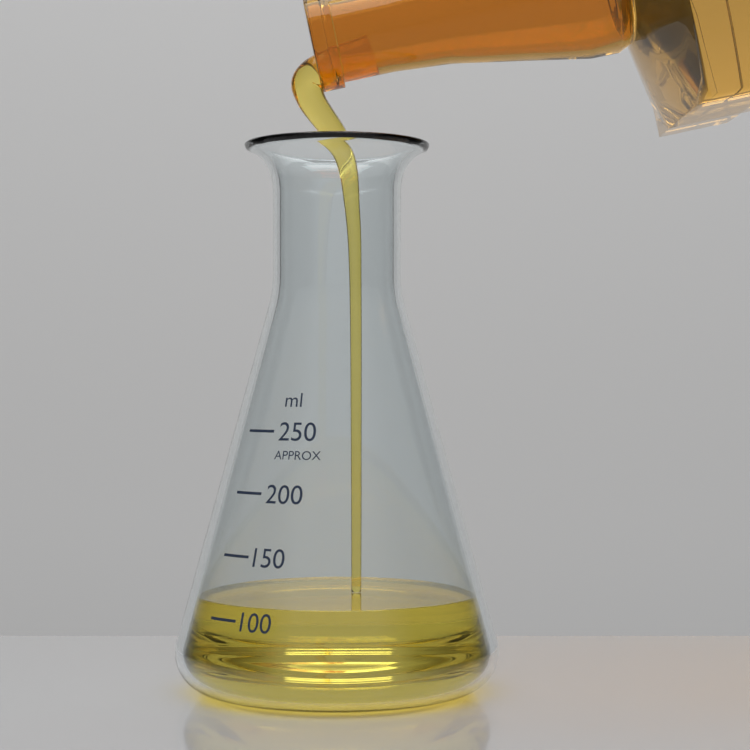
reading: 110 ml
